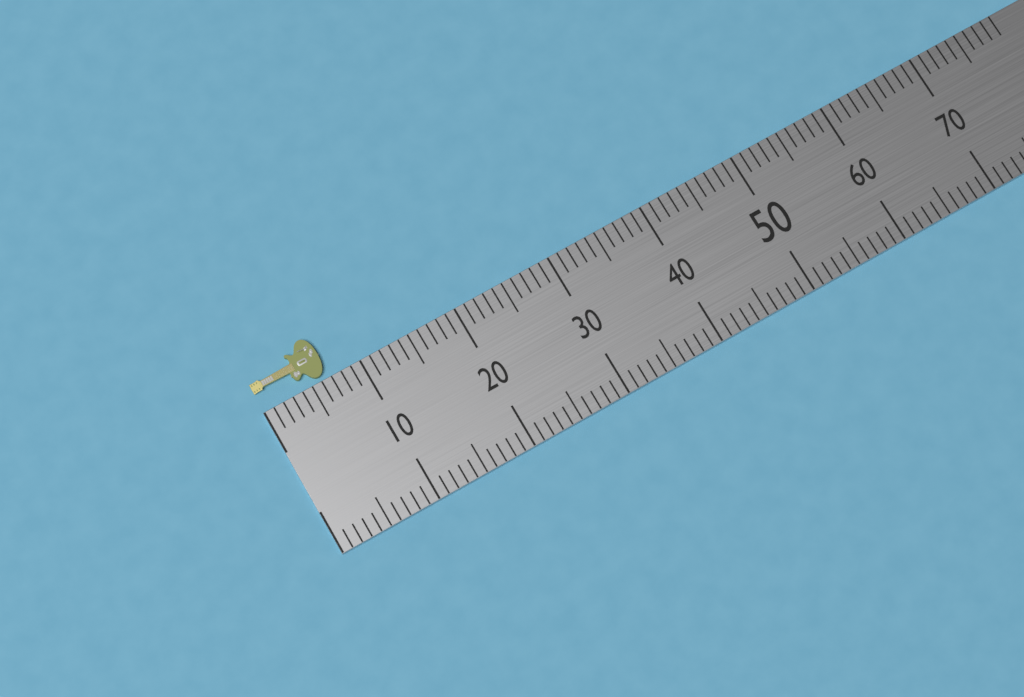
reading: 7 (no unit)
